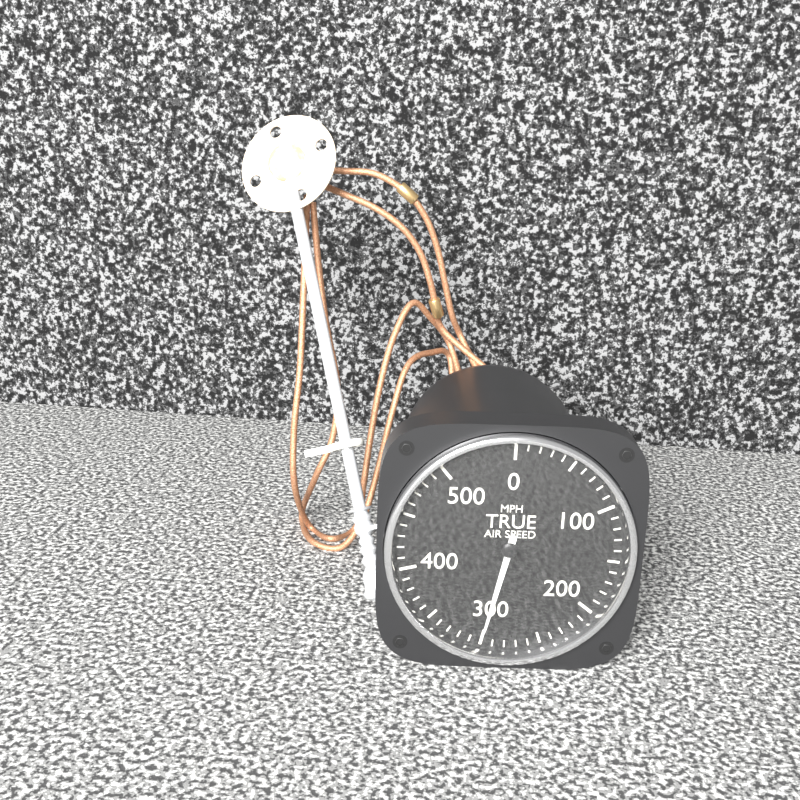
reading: 300 MPH
